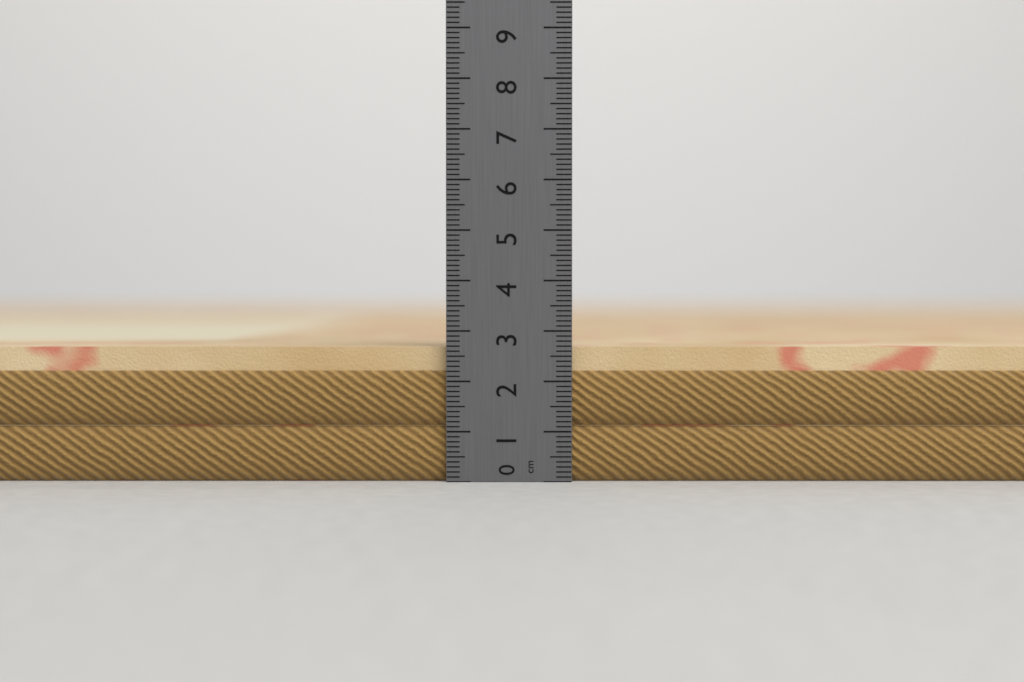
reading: 2.7 cm
